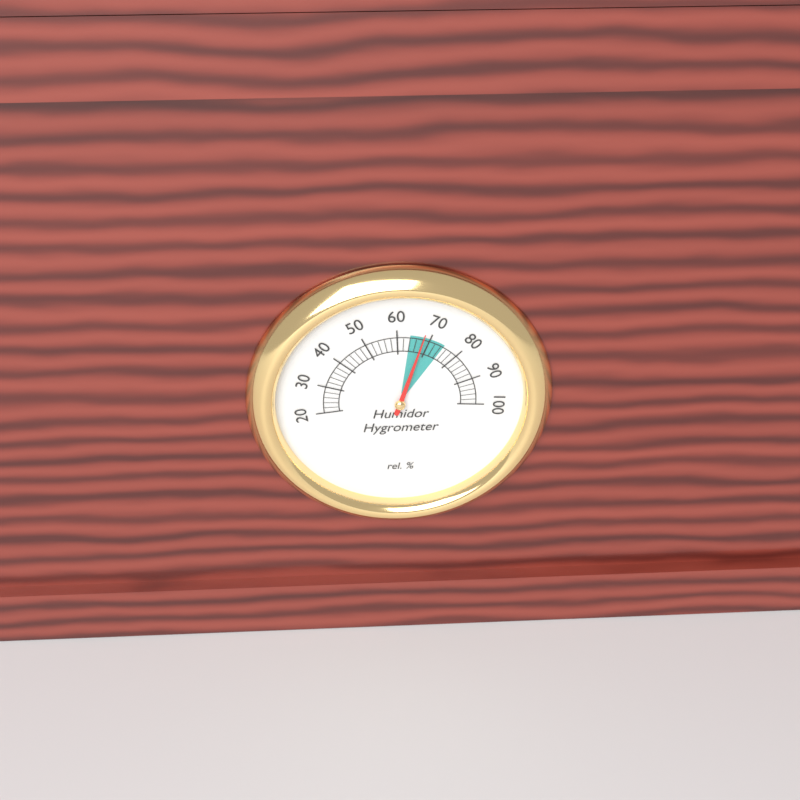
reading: 68 %
